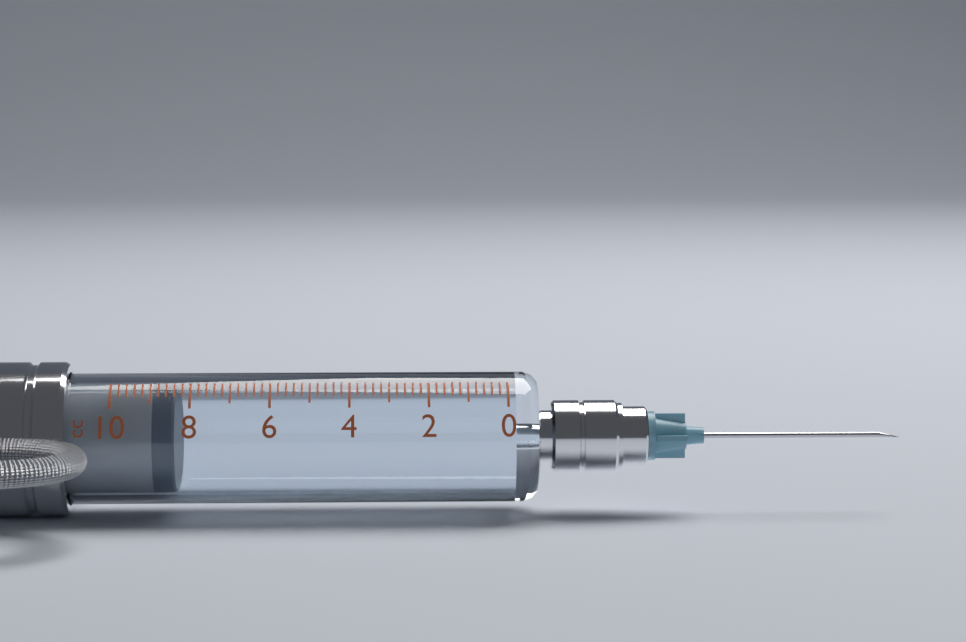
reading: 8.4 cc
